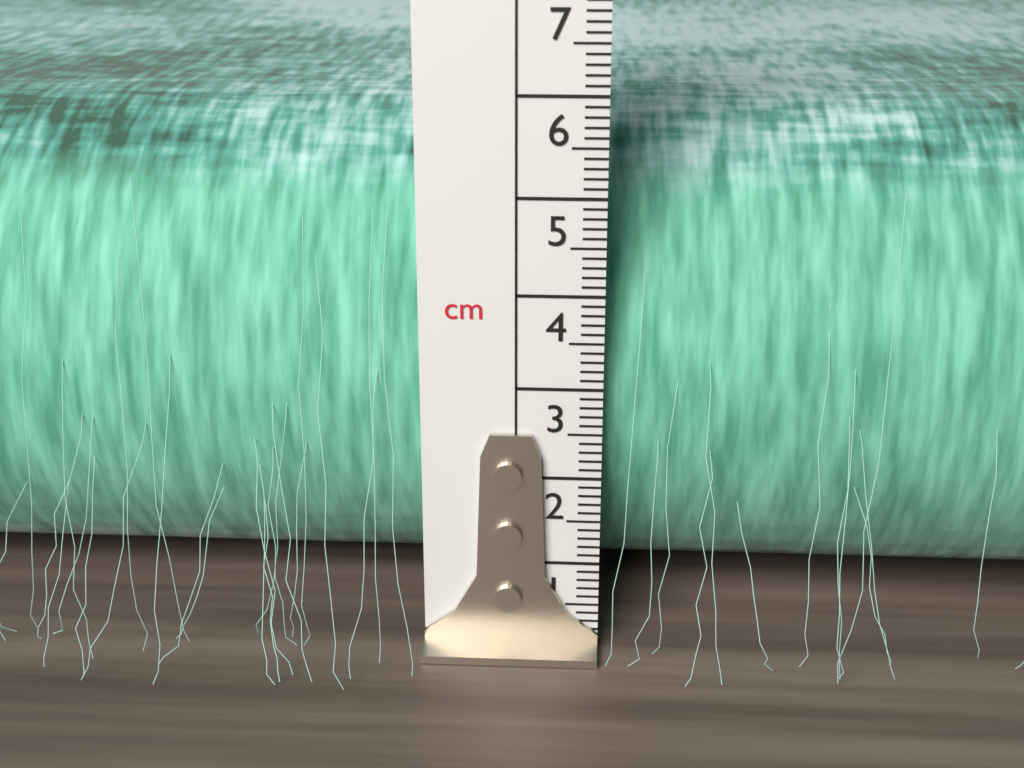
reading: 5.6 cm
